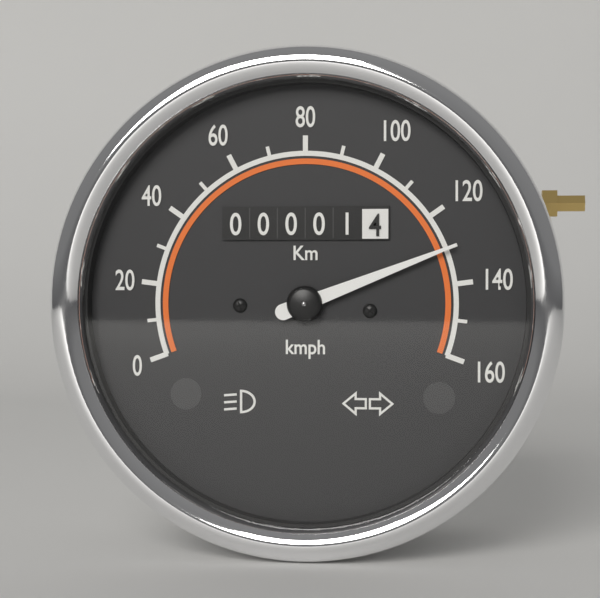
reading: 130 km/h
